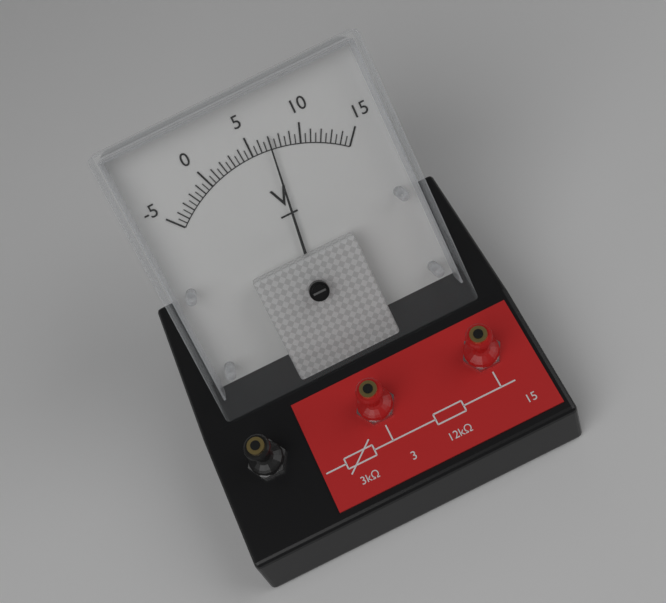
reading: 7.0 V
